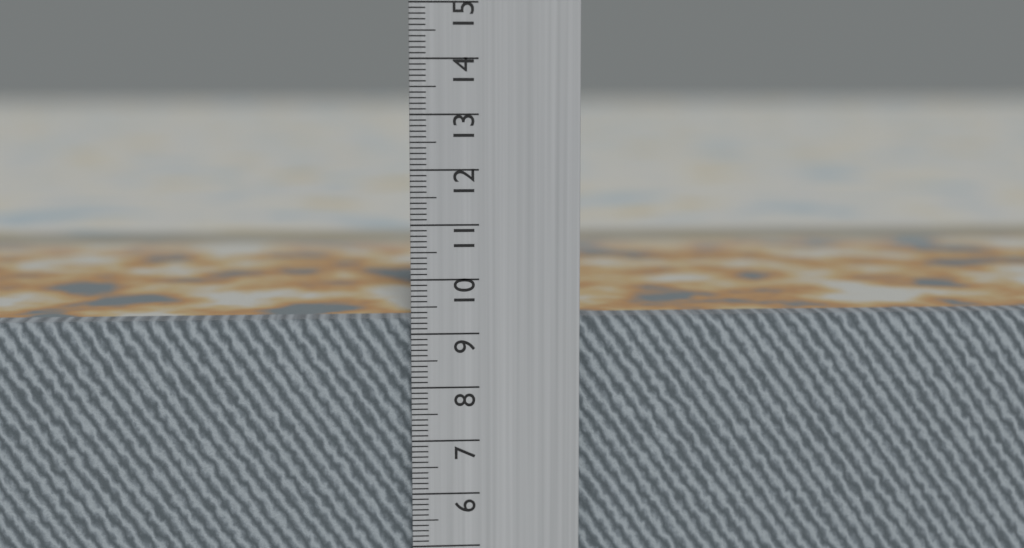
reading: 9.2 cm
